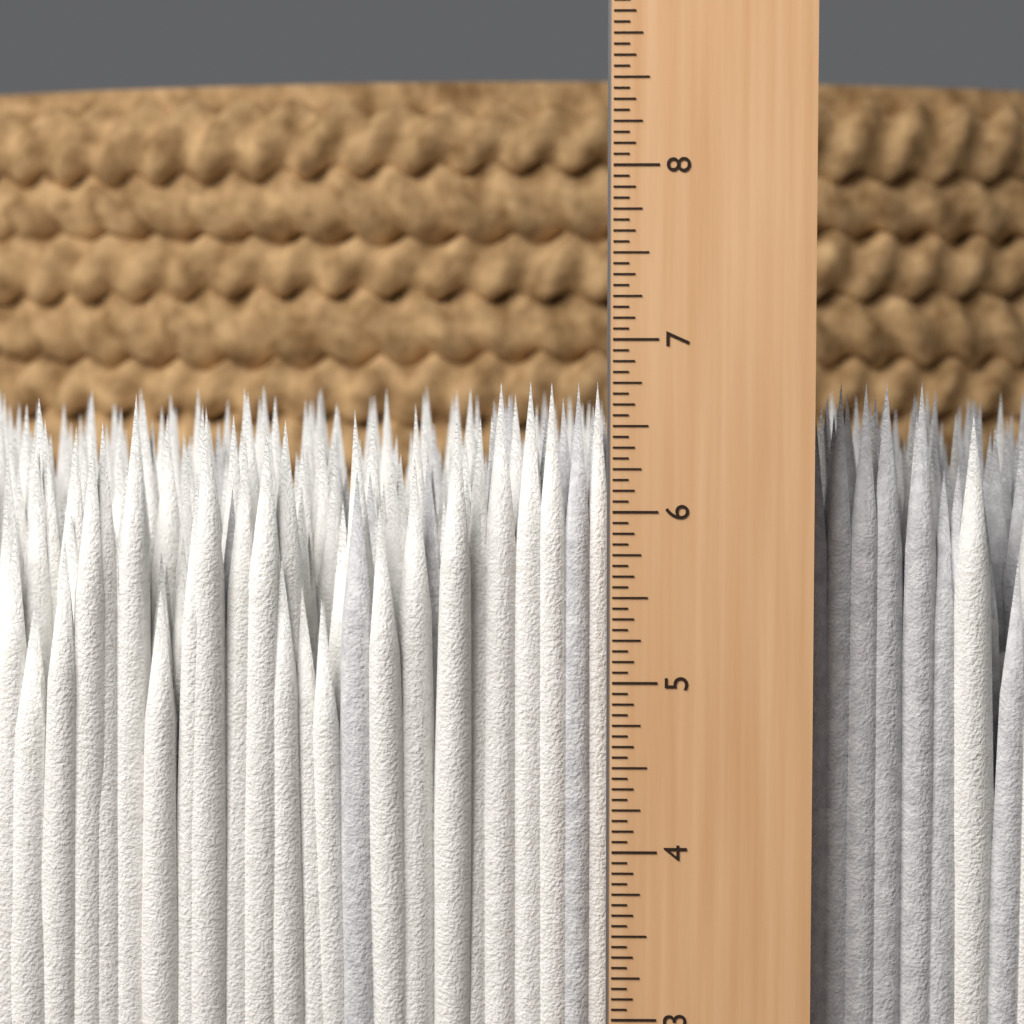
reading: 6.7500 in
